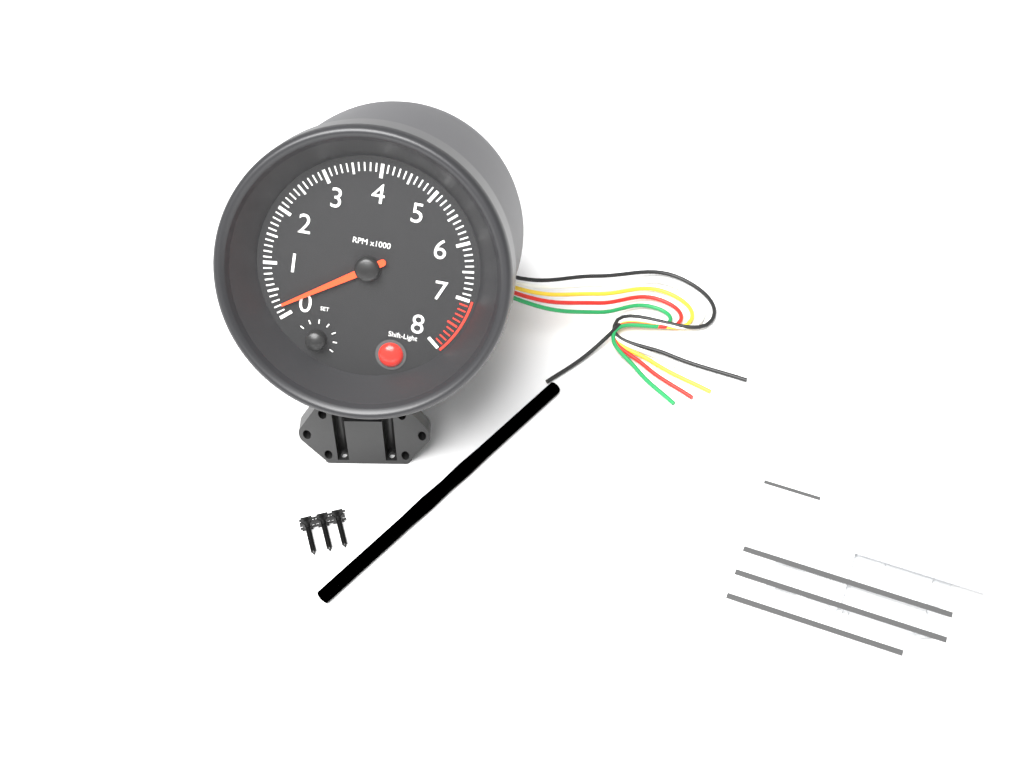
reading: 200 RPM
